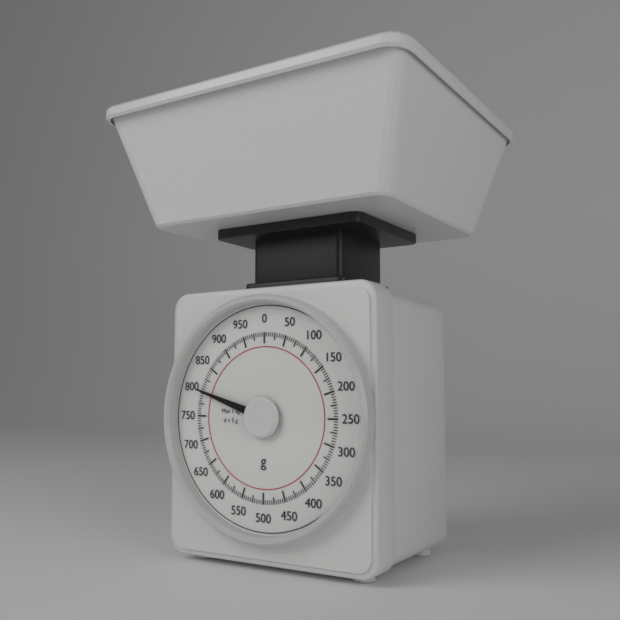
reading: 800 g
